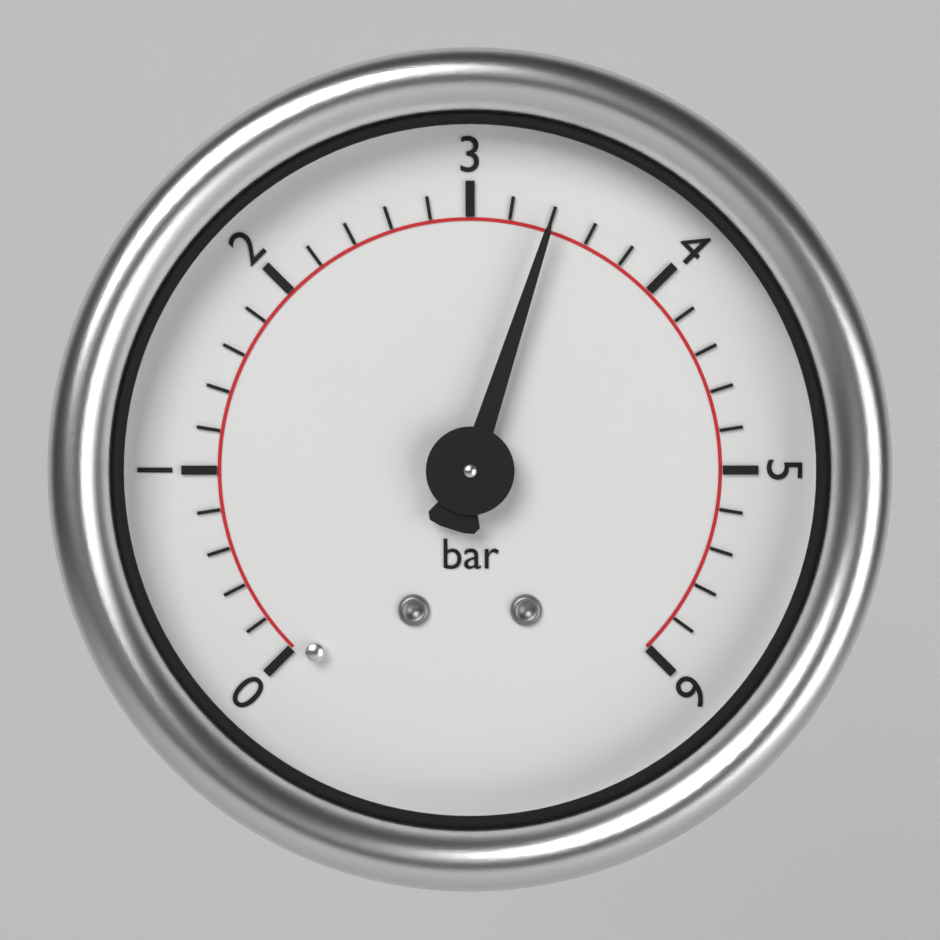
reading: 3.4 bar
